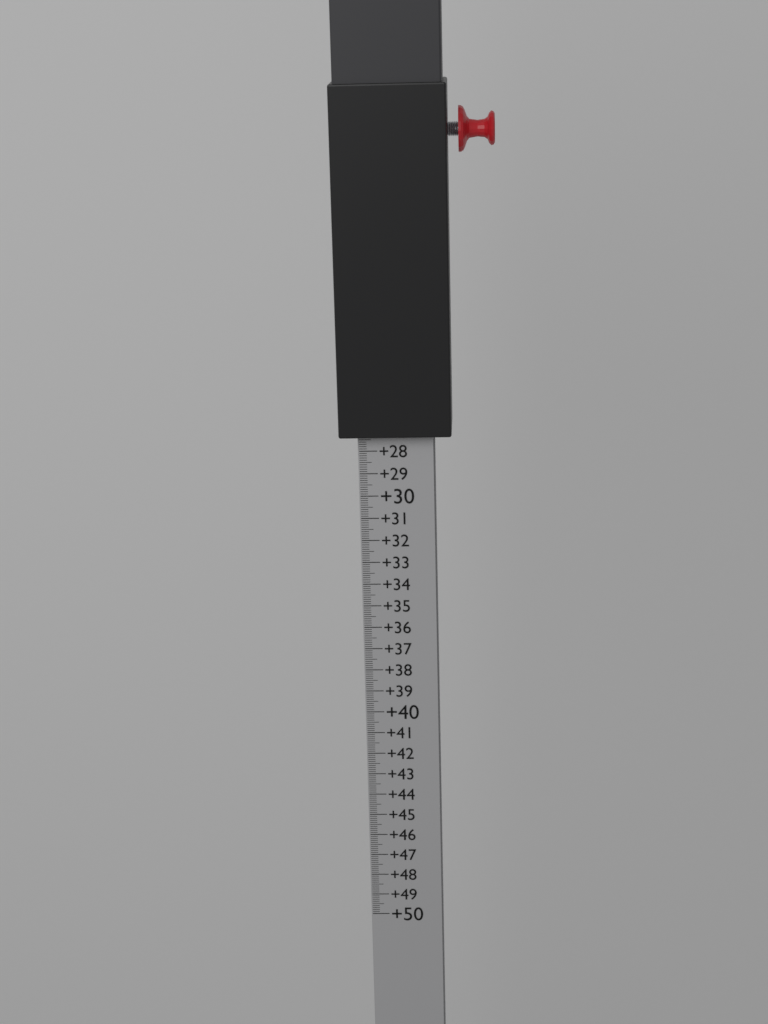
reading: 27.3 (no unit)
